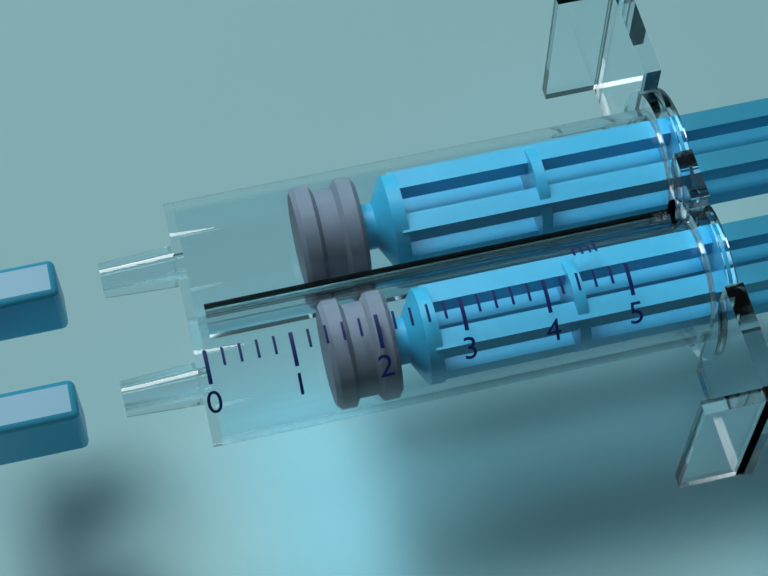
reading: 1.4 ml
